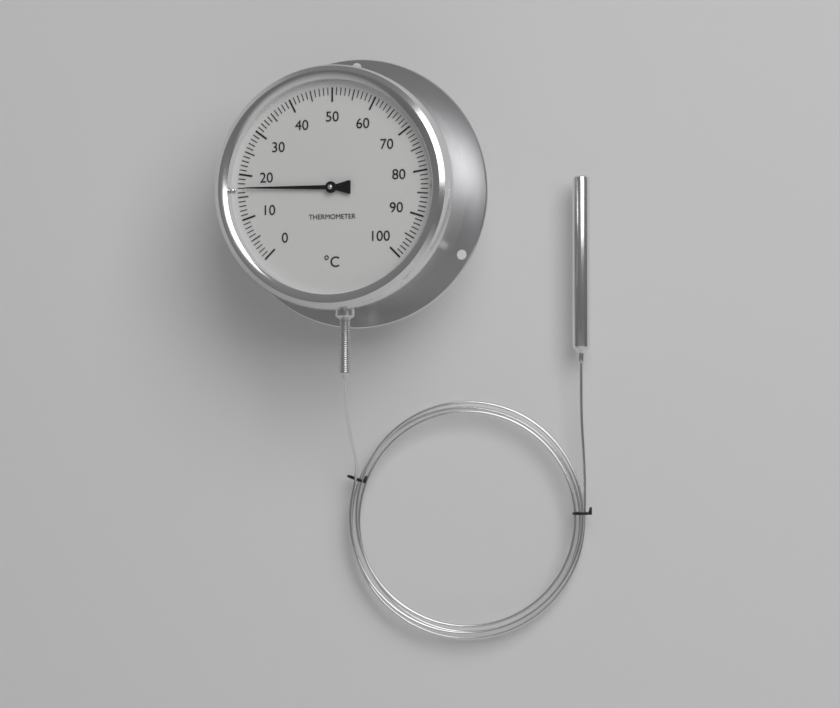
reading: 17 °C
